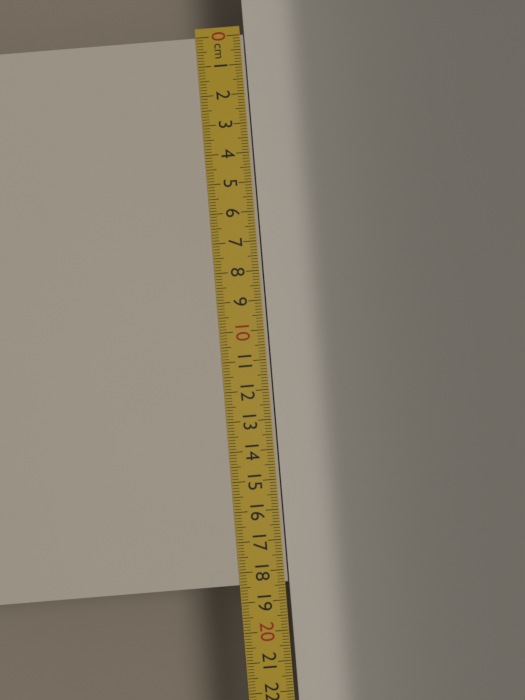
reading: 18.4 cm
